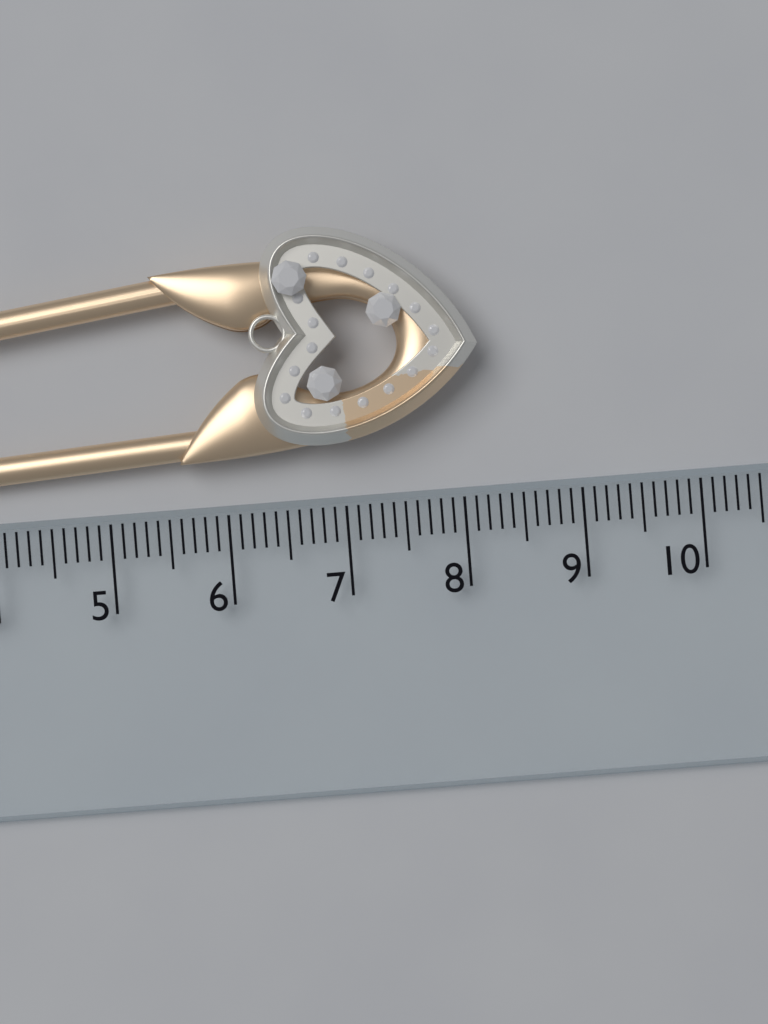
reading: 8.2 cm
